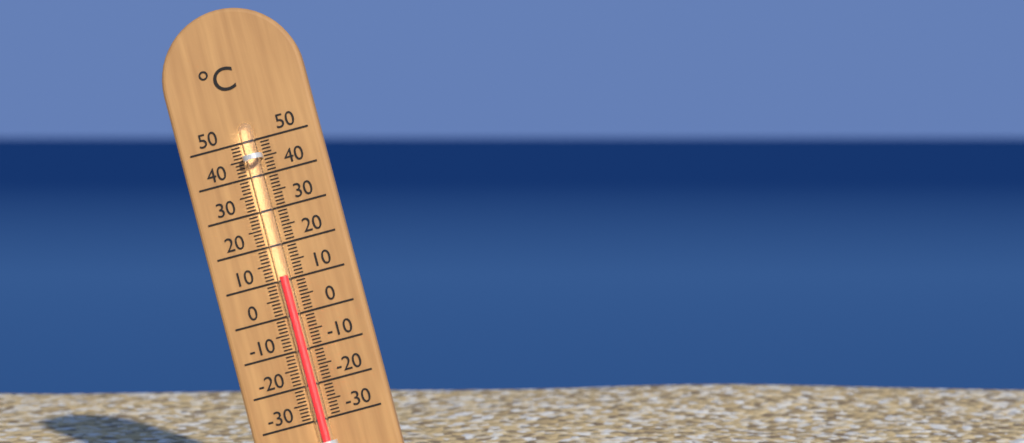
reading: 11 °C
